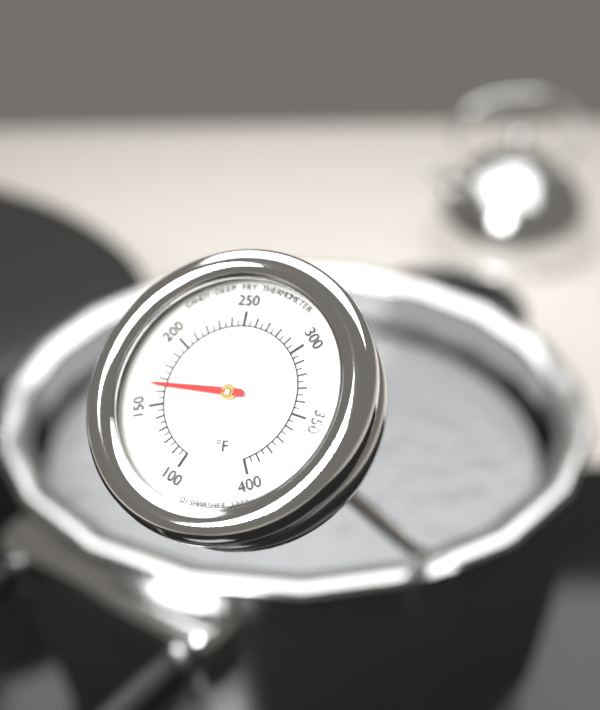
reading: 165 °F
